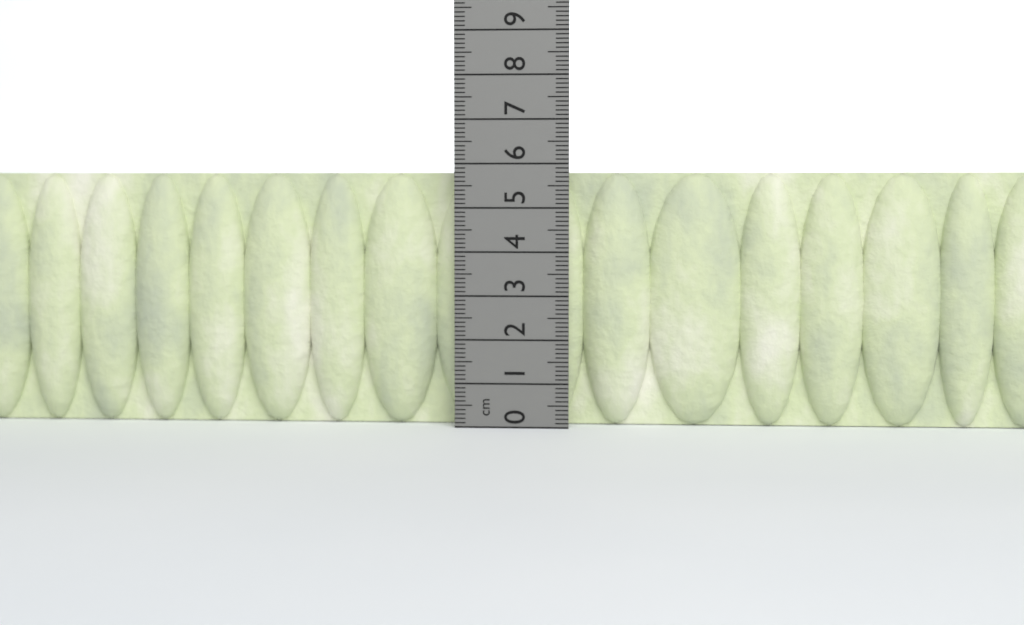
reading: 5.8 cm
